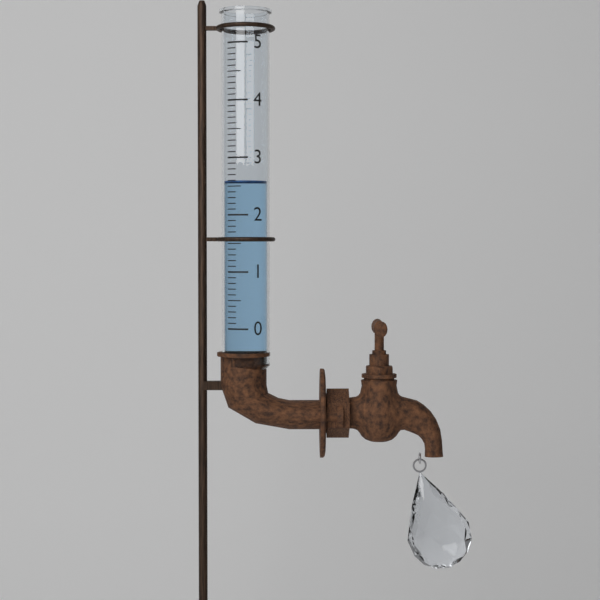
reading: 2.6 (no unit)
